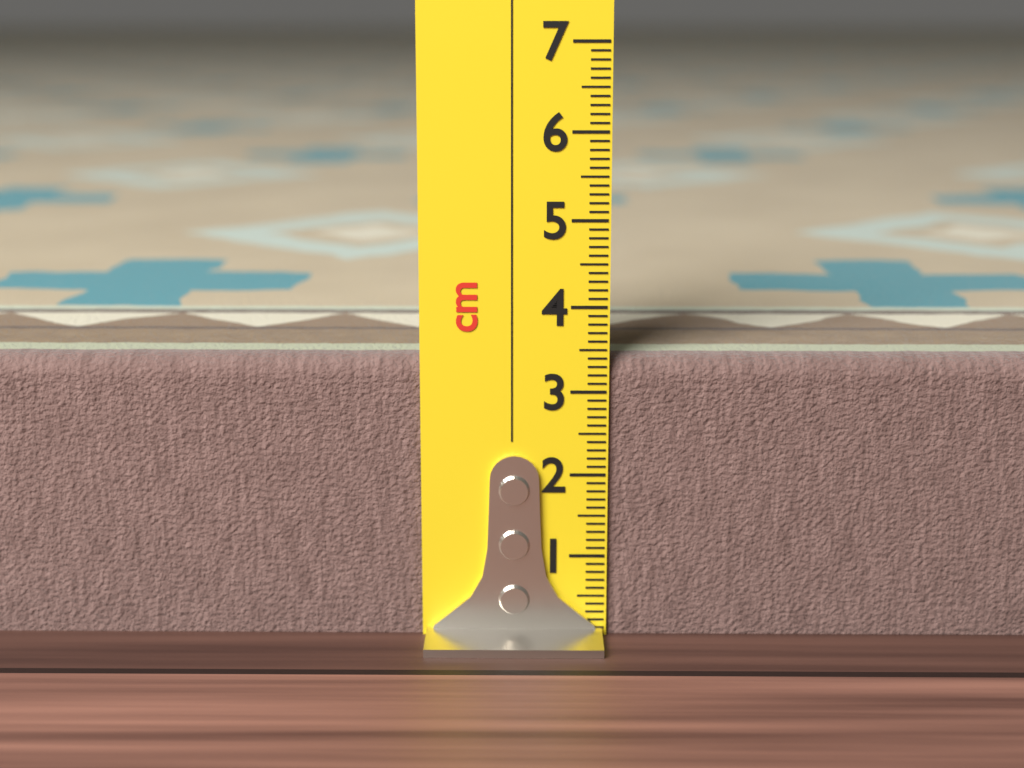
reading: 3.4 cm
